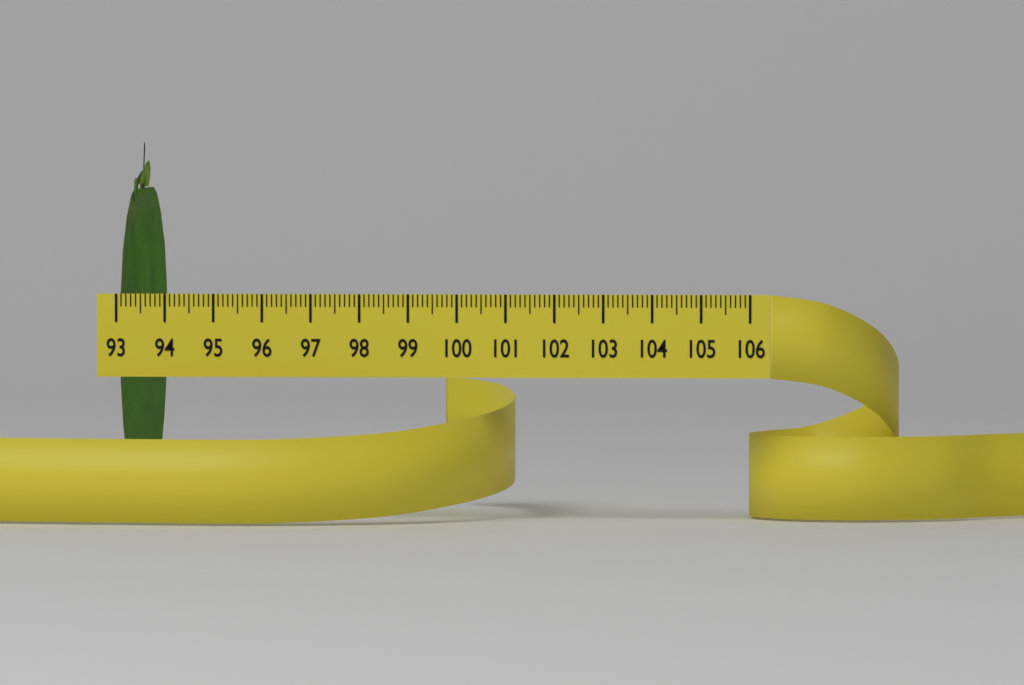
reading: 93.1 (no unit)
